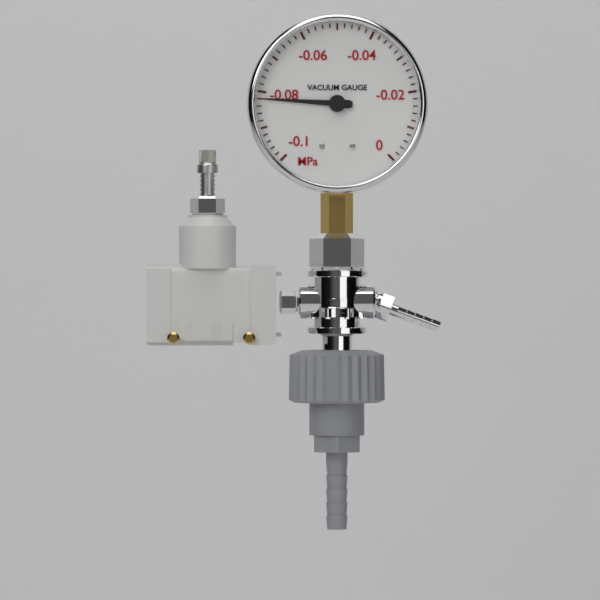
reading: -0.082 MPa
